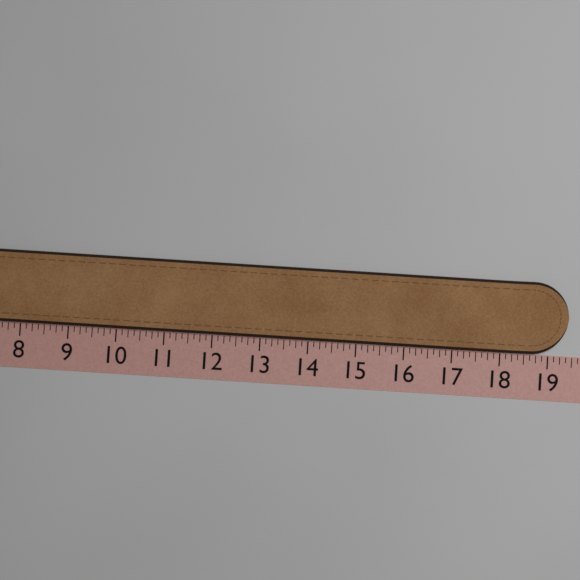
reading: 19.375 (no unit)
